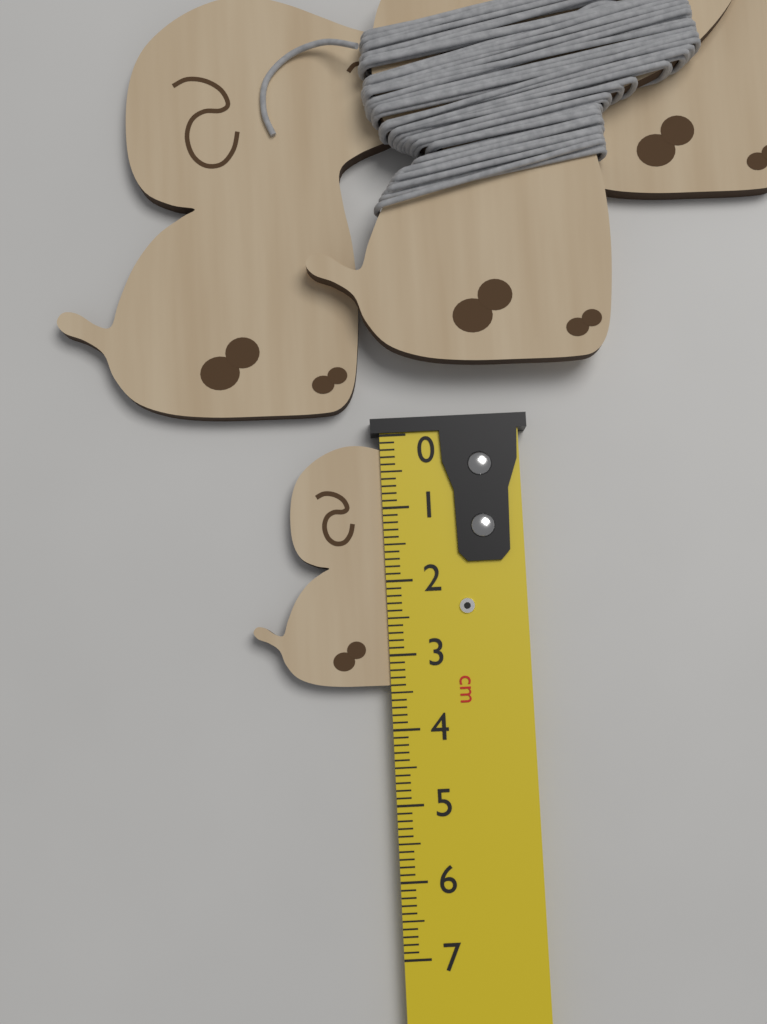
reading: 3.4 cm
